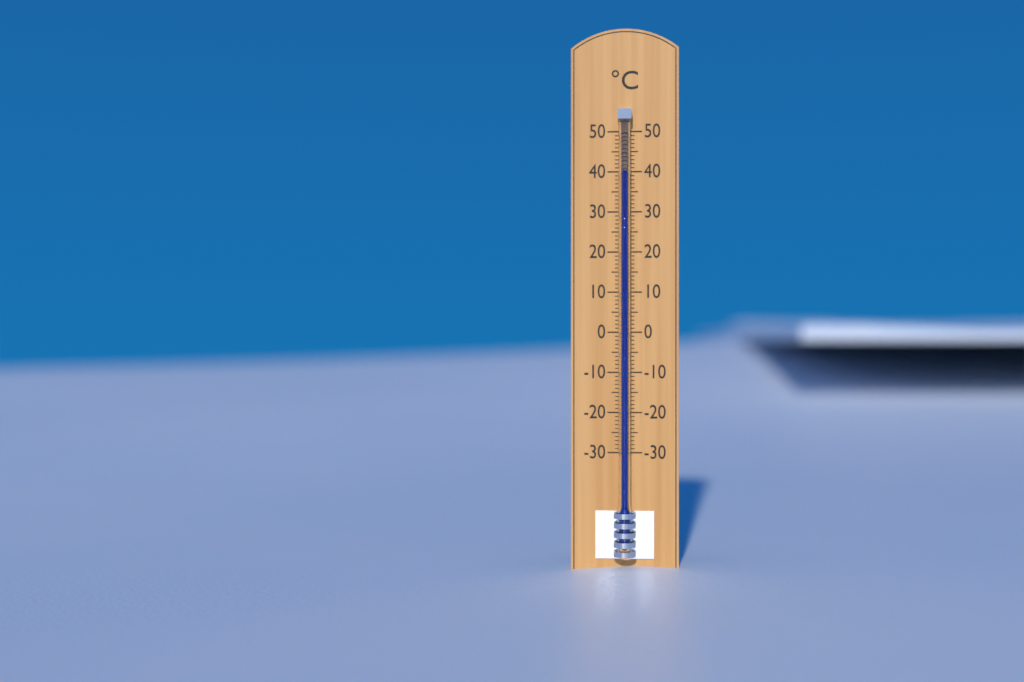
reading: 40 °C
